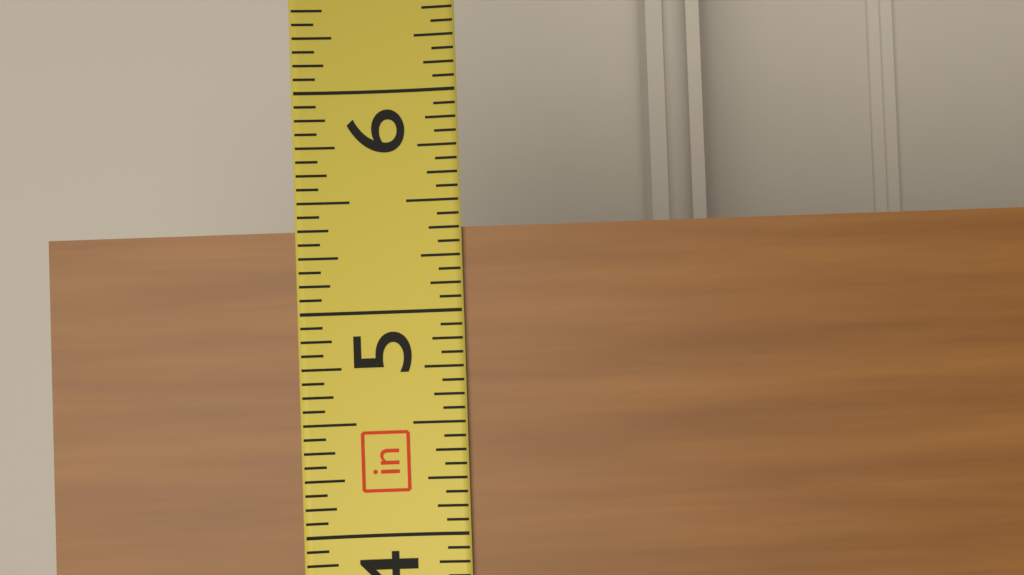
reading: 5.3750 in
